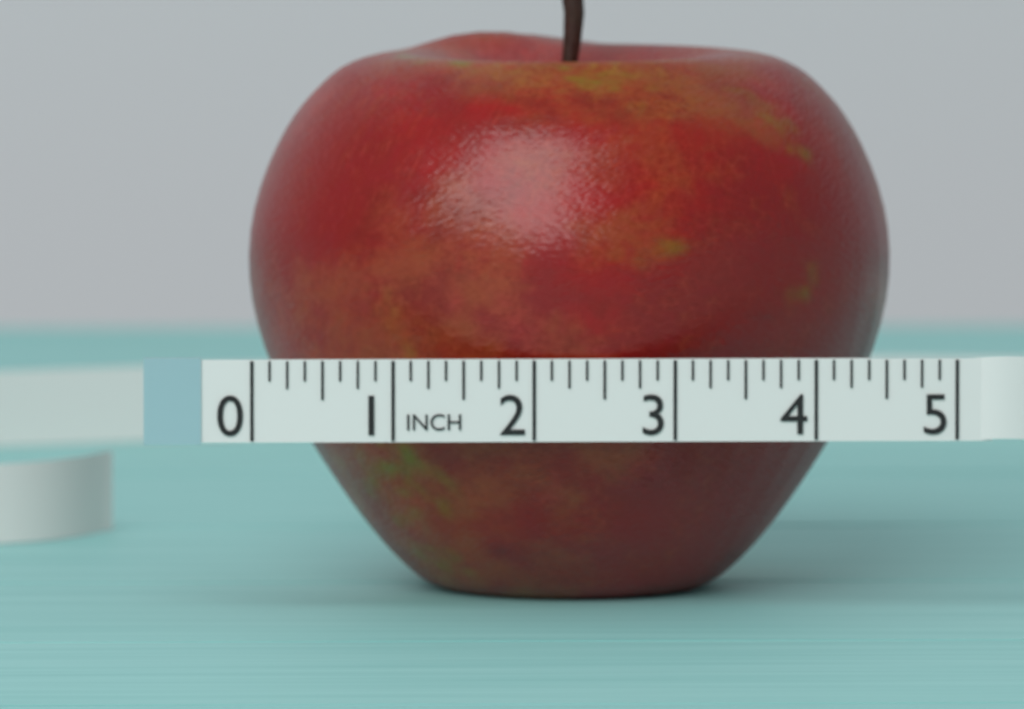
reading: 4.625 in
